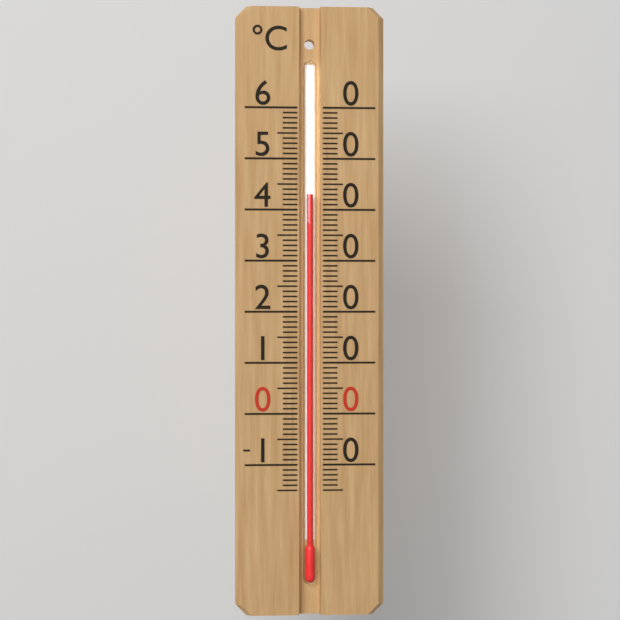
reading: 43 °C
